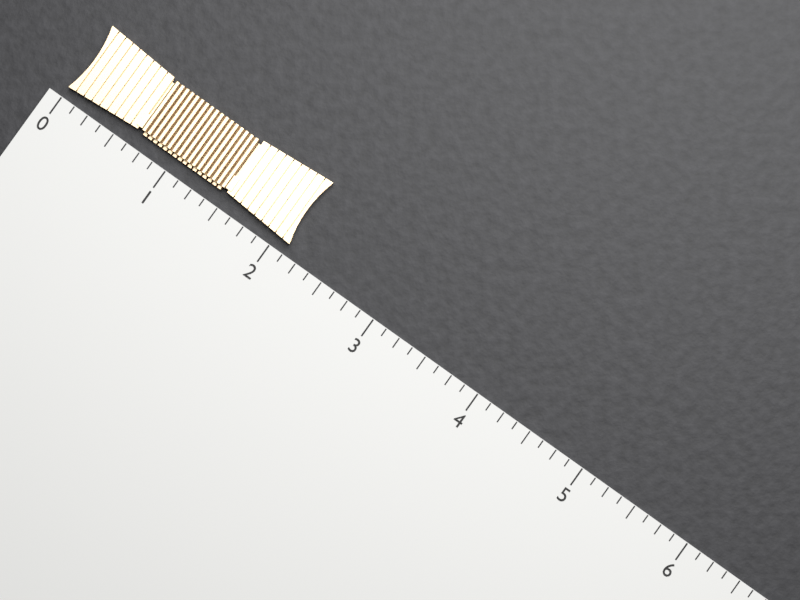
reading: 2.125 (no unit)
